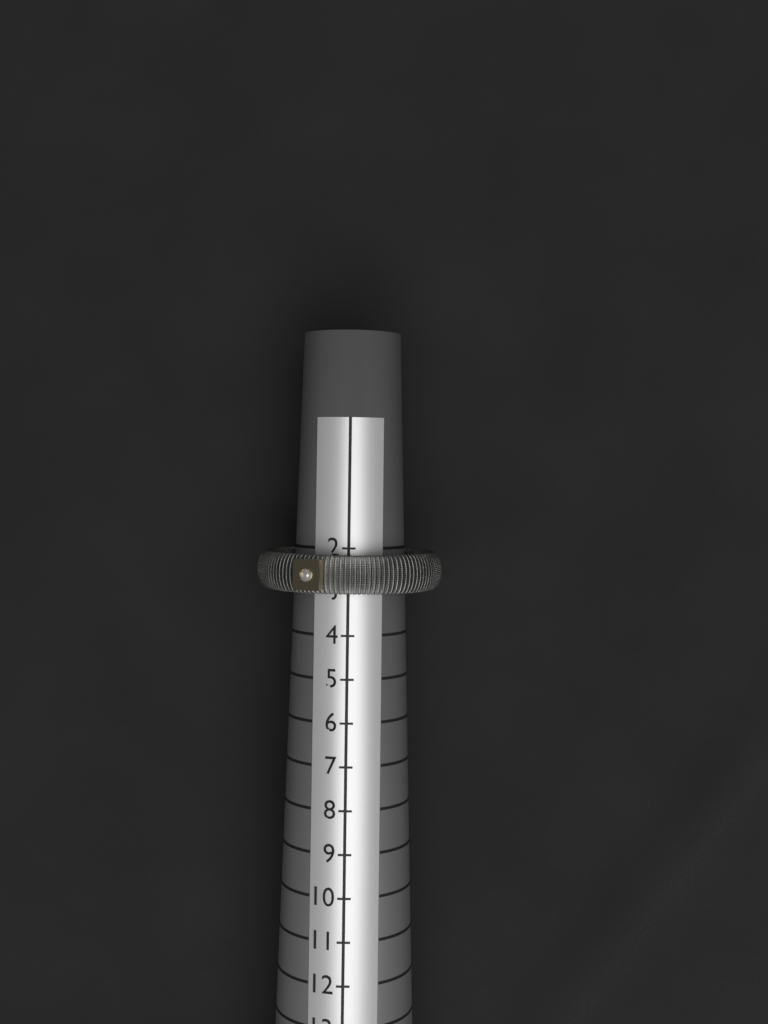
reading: 3 (no unit)
